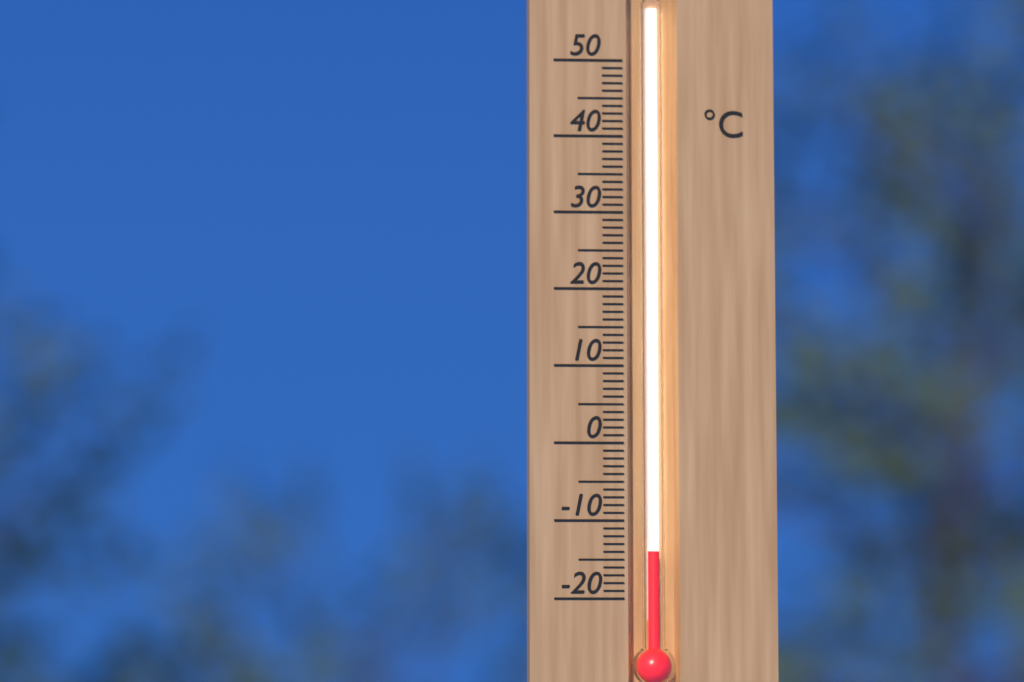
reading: -14 °C
